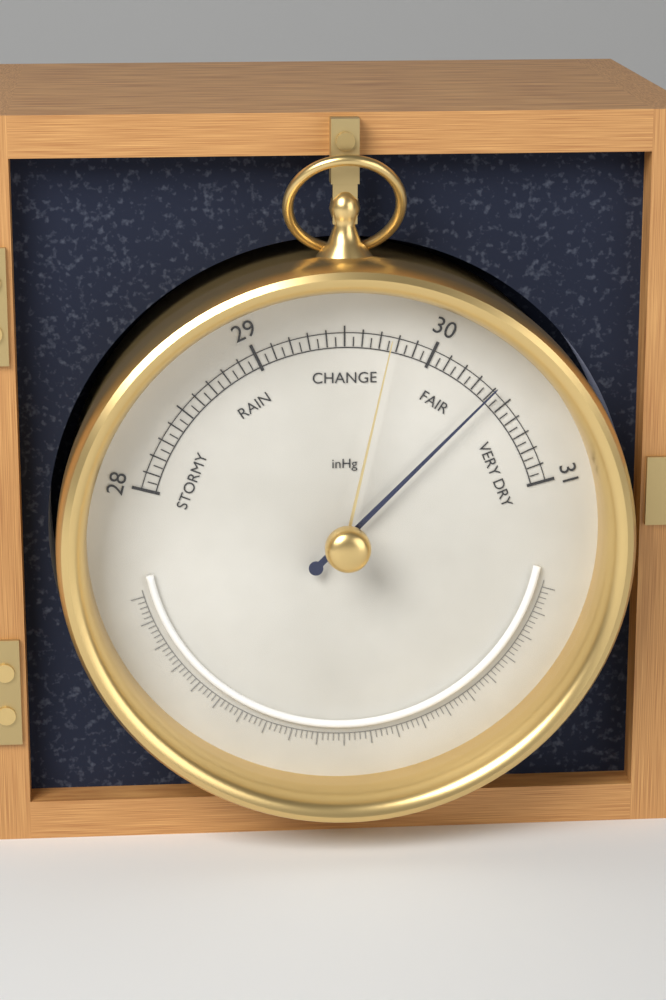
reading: 30.40 inHg
